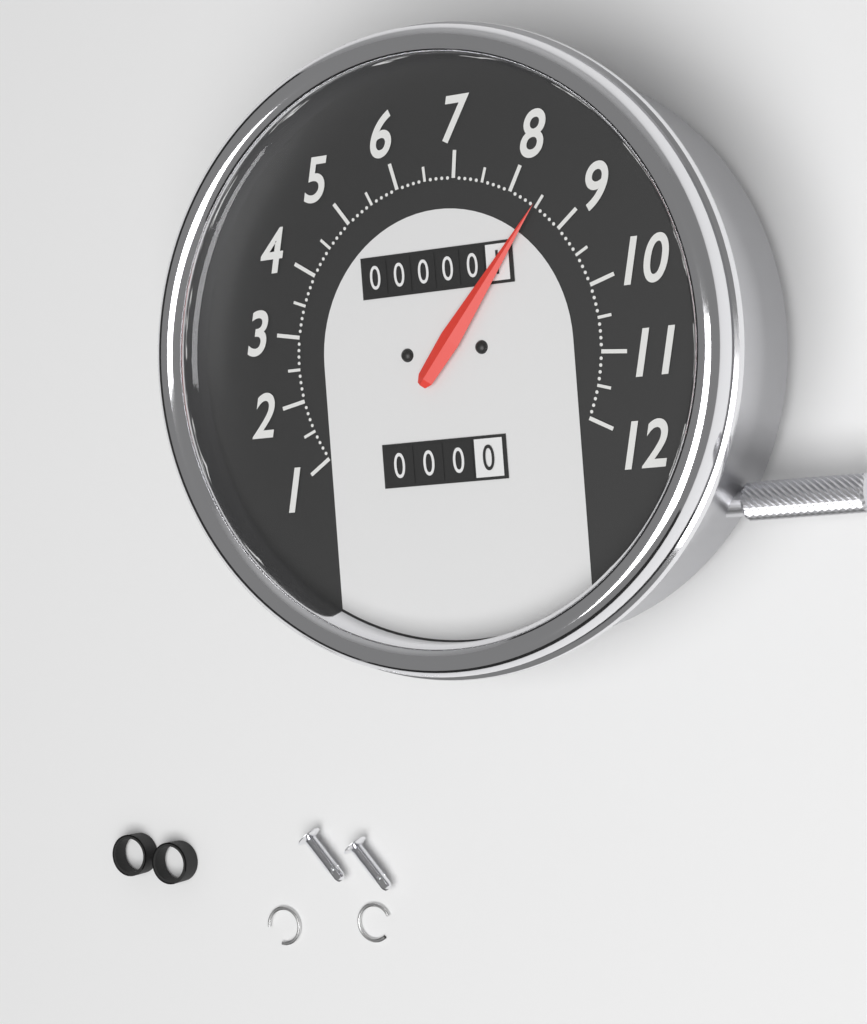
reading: 8.5 (no unit)
